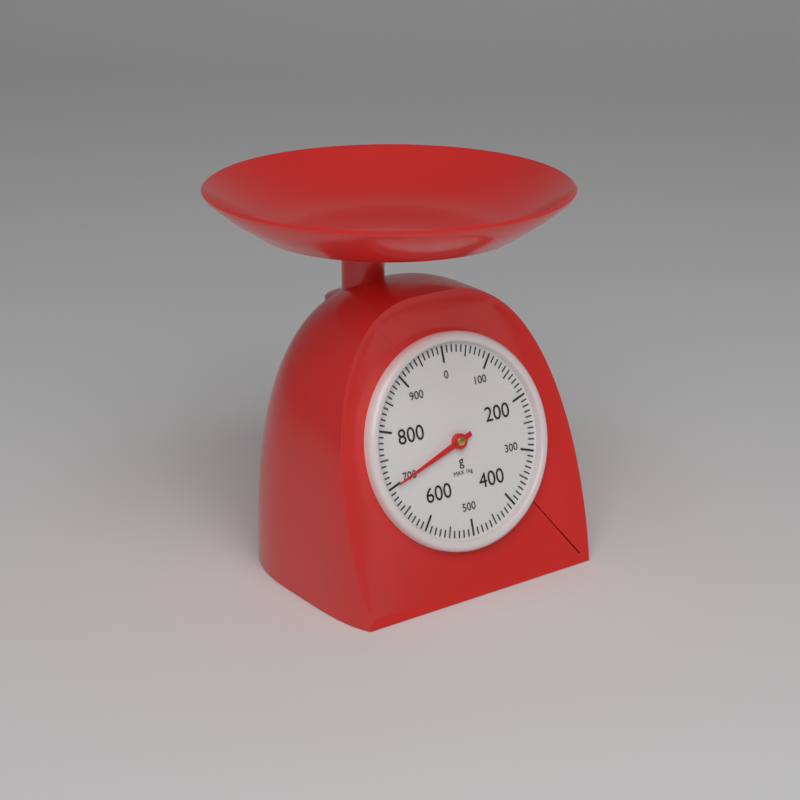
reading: 700 g
